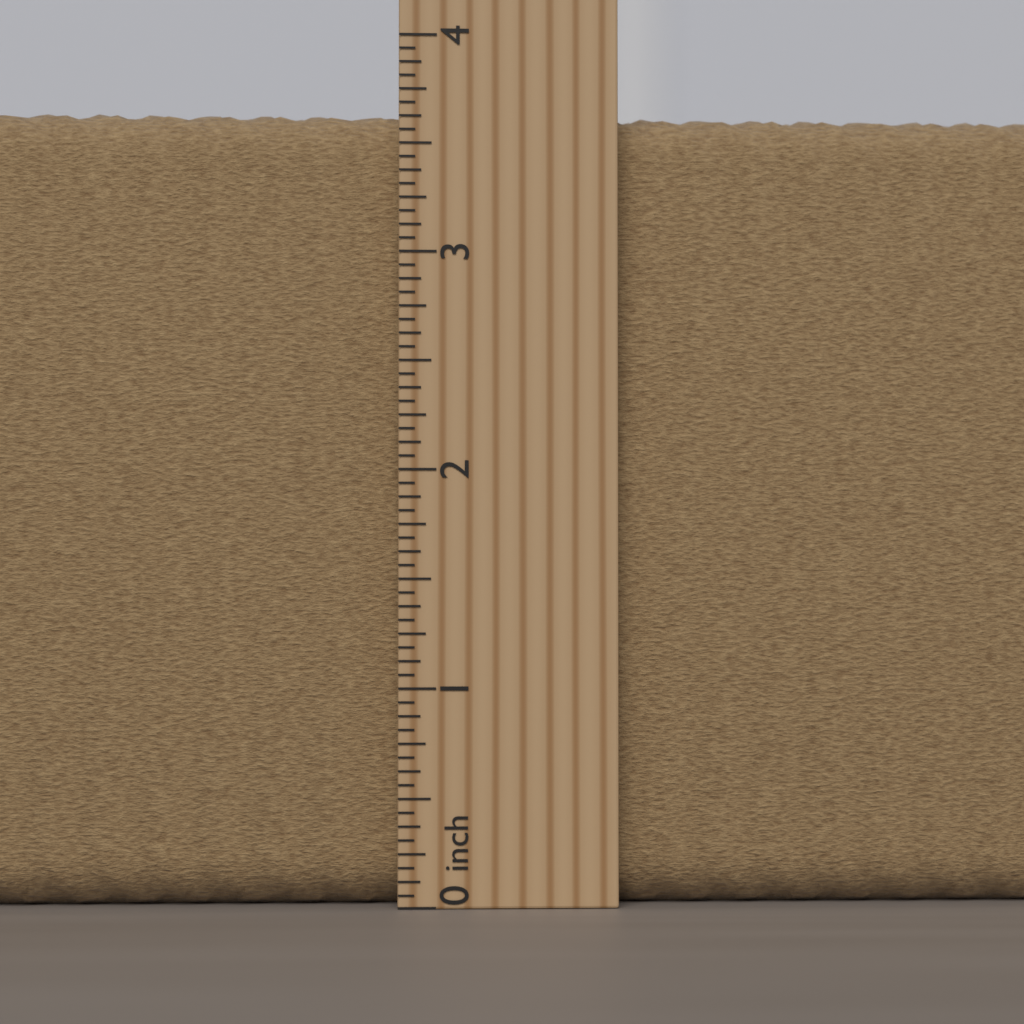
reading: 3.6875 inch
